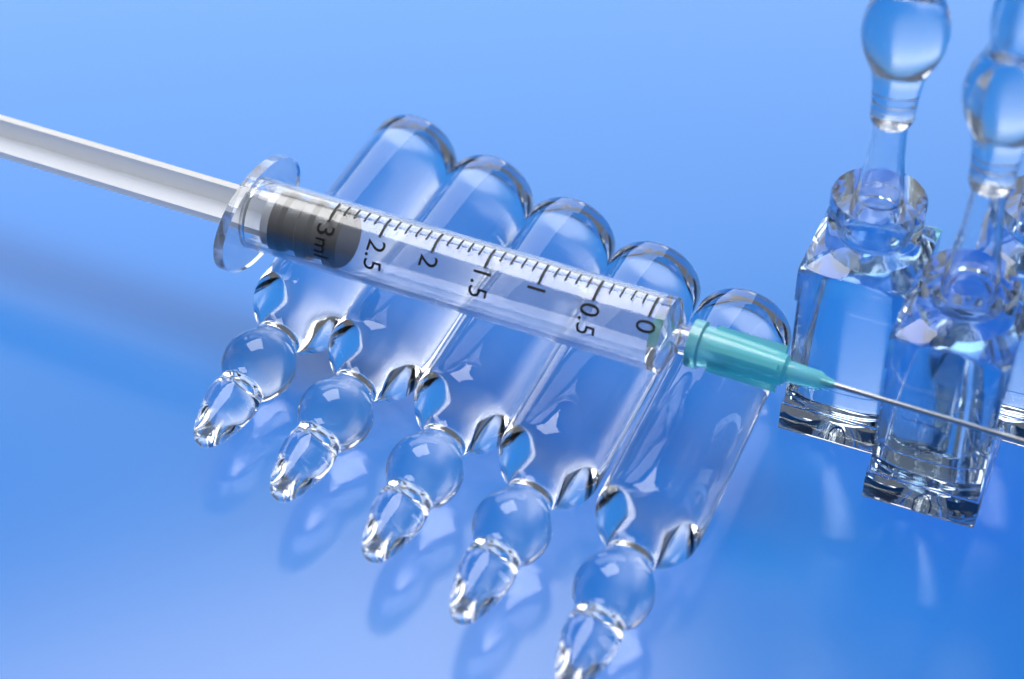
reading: 2.9 ml
